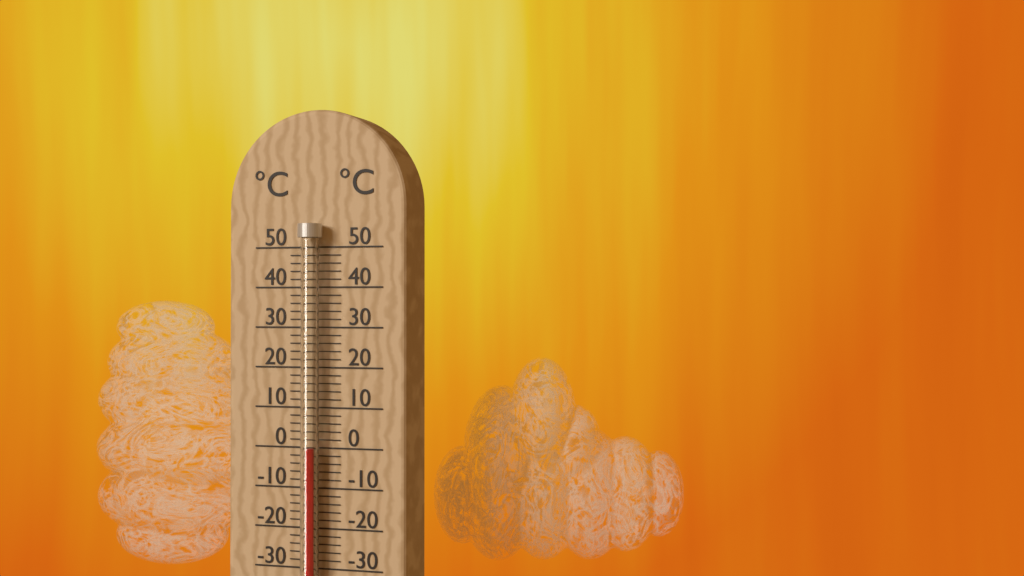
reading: 0 °C
